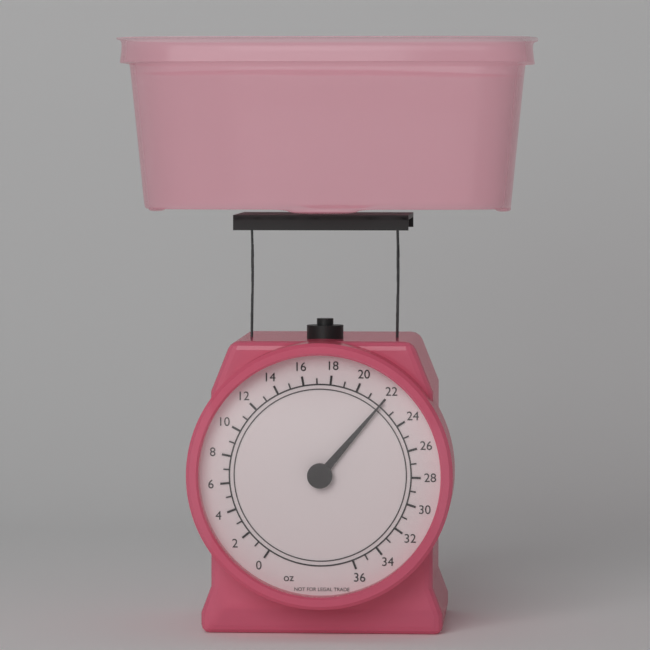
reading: 22 oz
